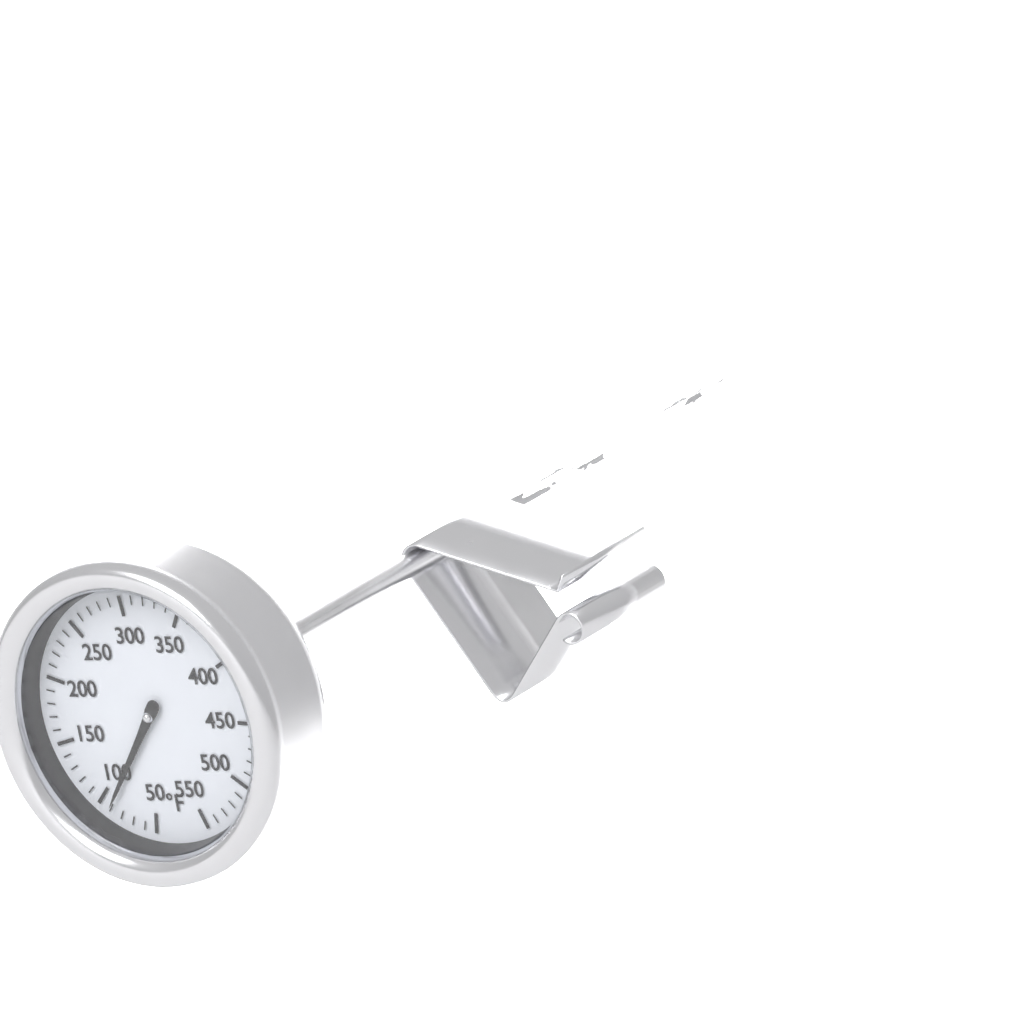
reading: 90 °F
